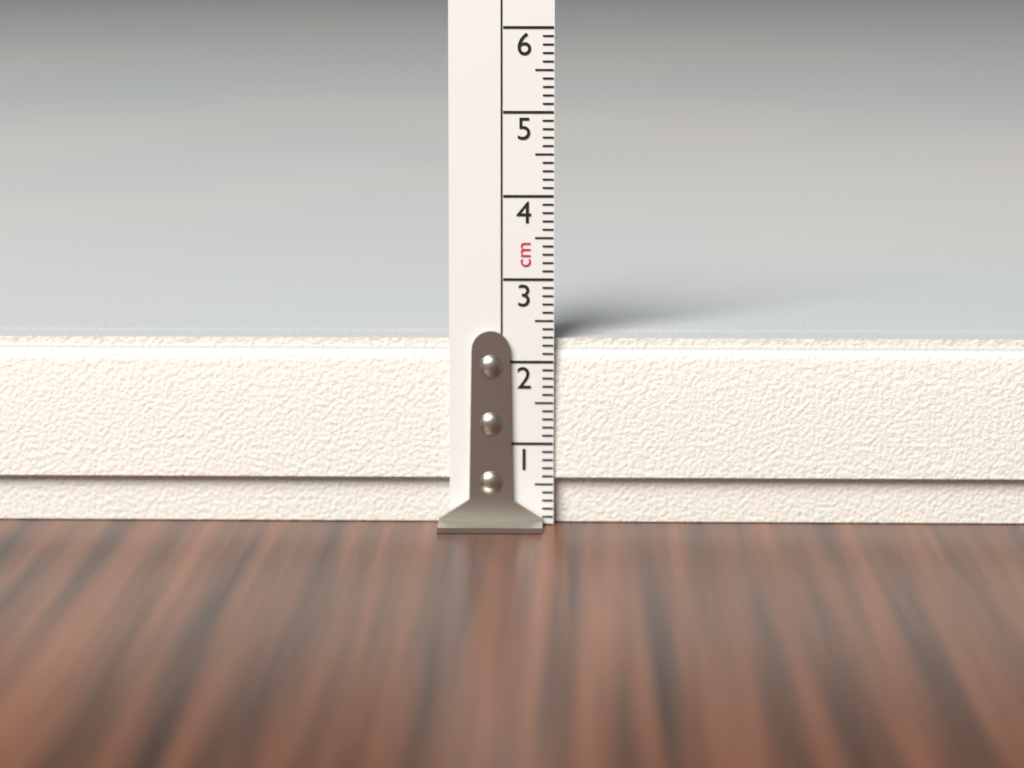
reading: 2.3 cm
